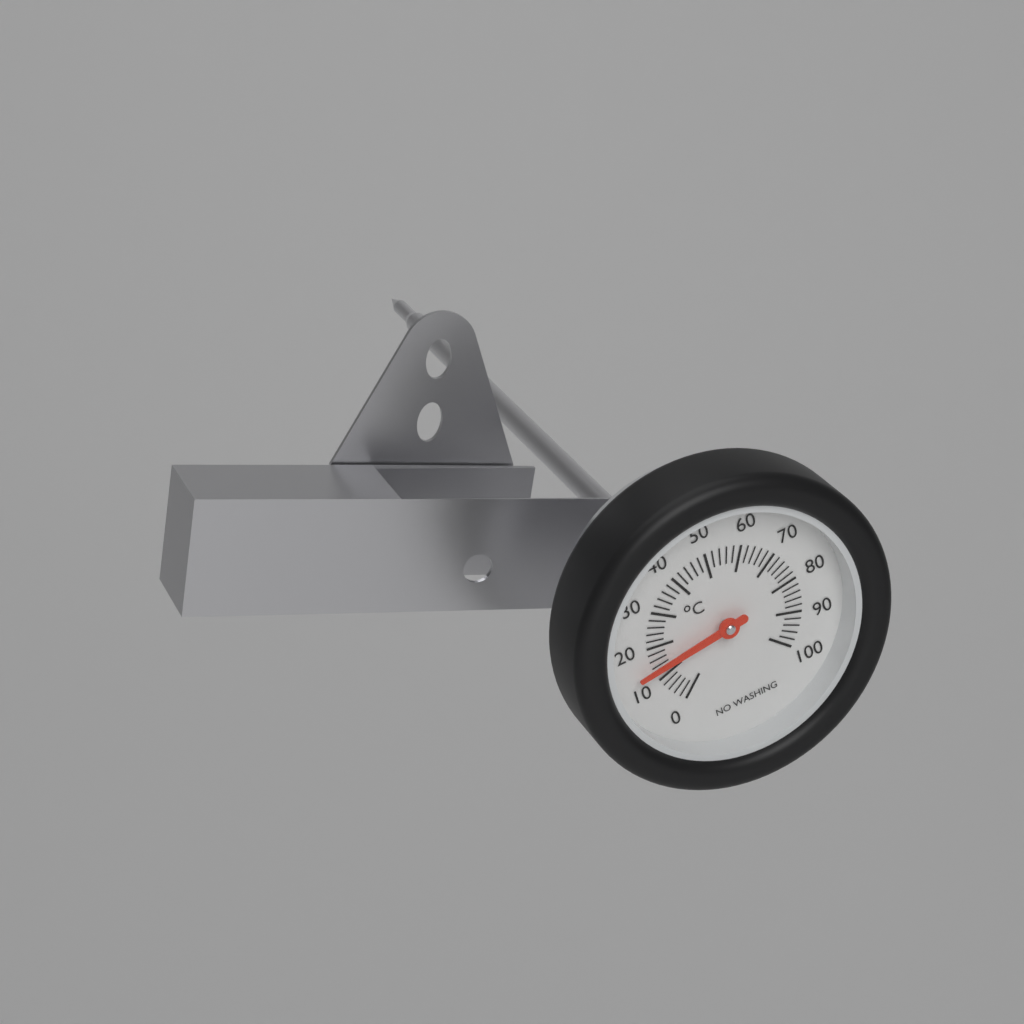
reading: 14 °C
